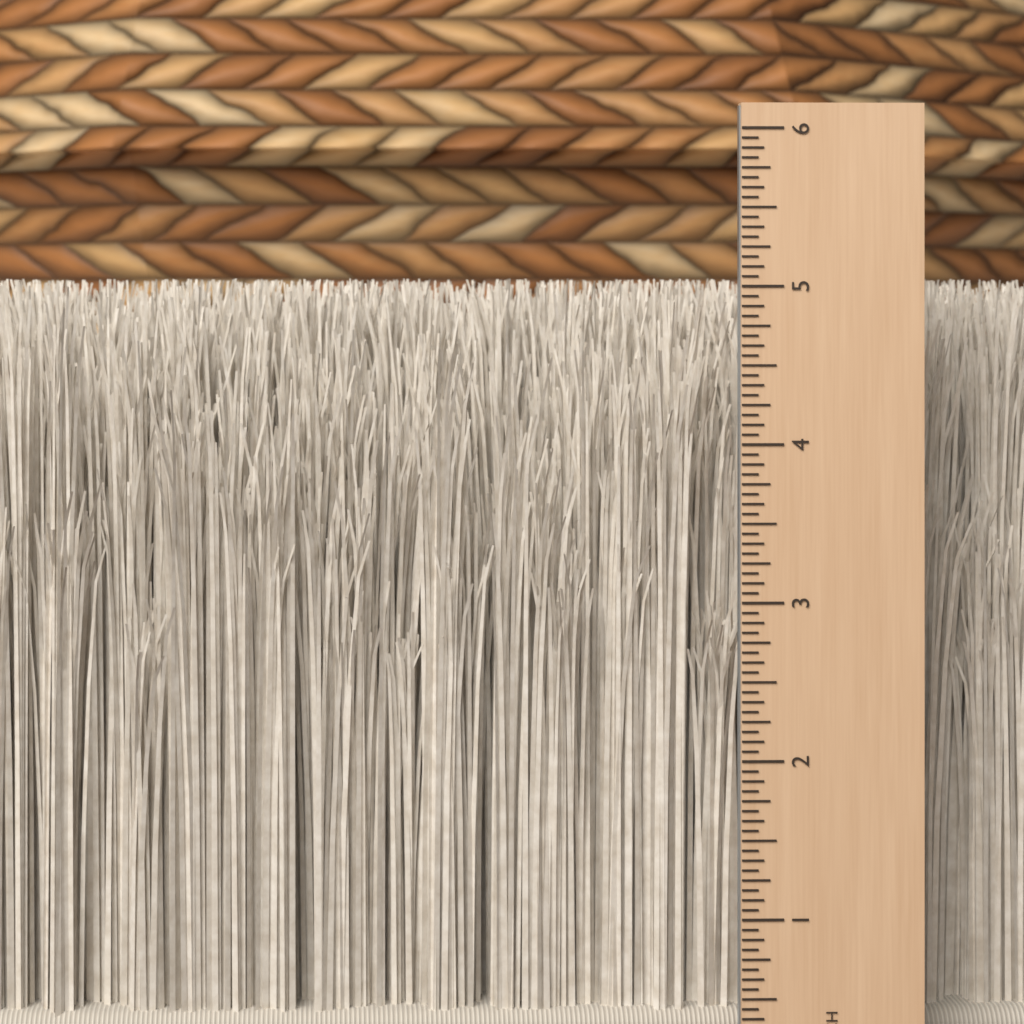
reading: 5.0625 in
